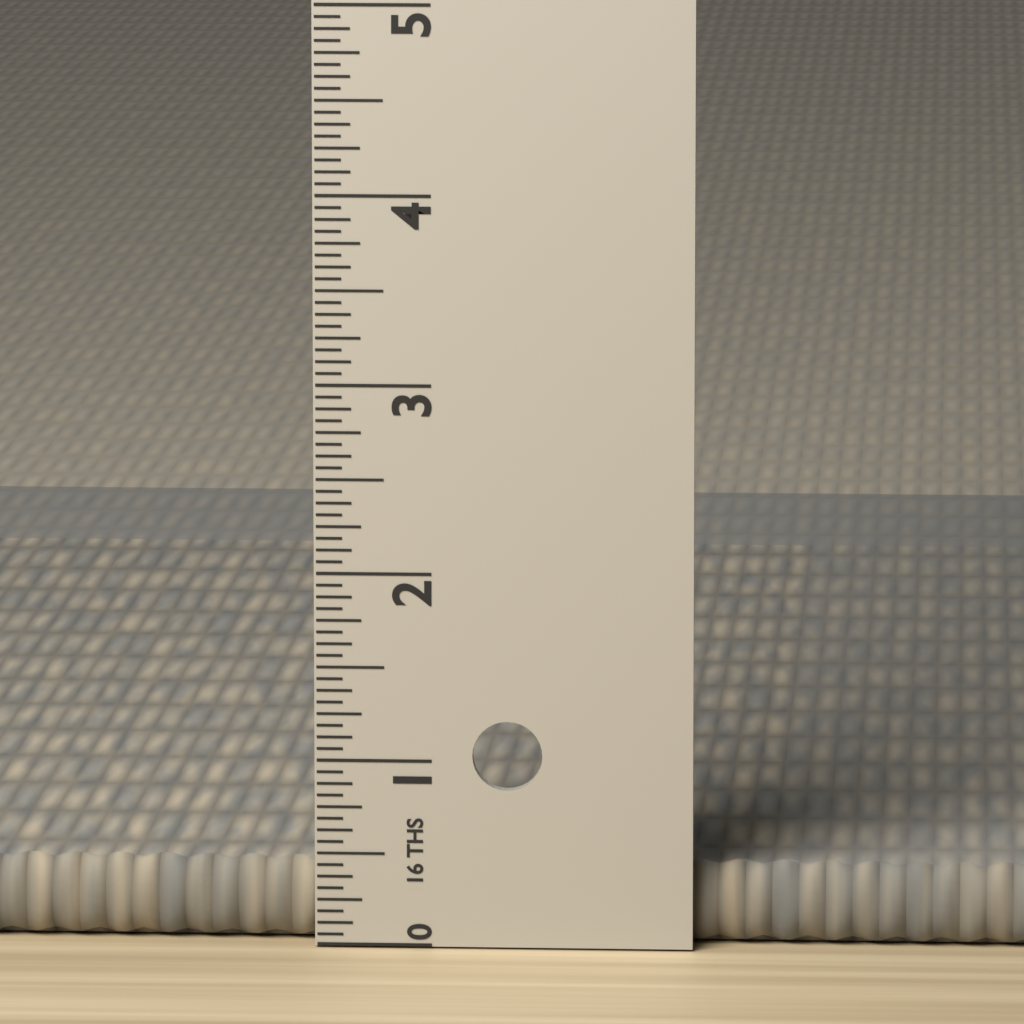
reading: 0.4375 in
